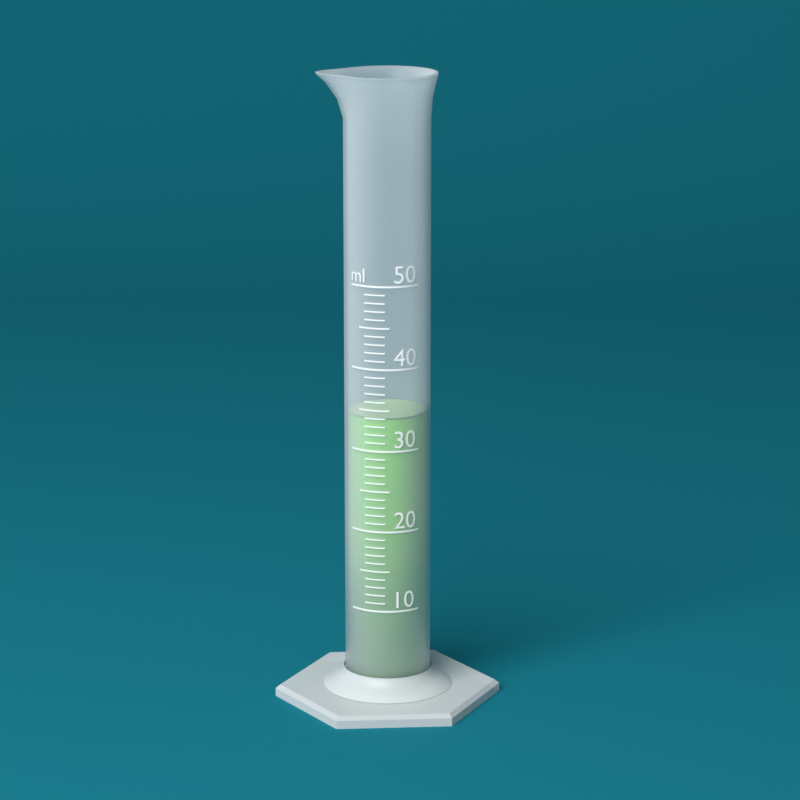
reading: 34 ml
